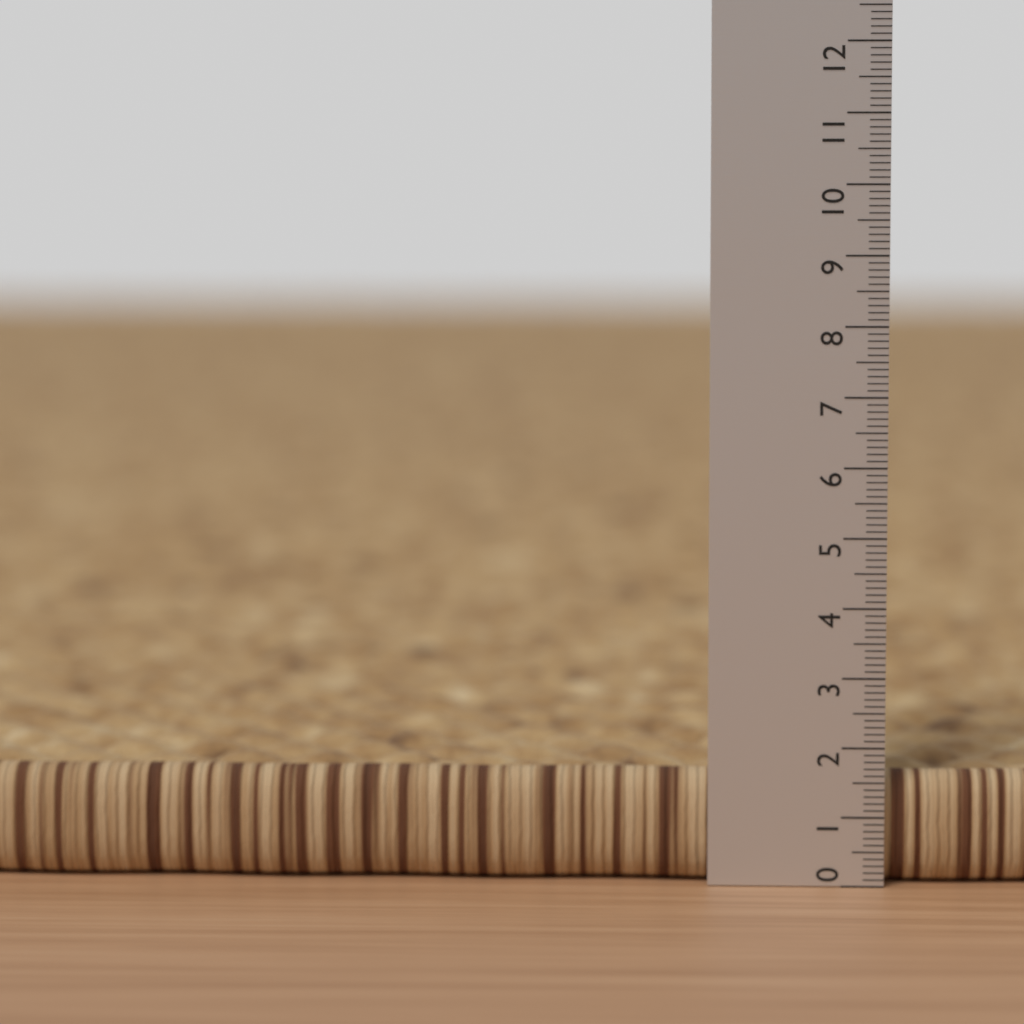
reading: 1.6 (no unit)
